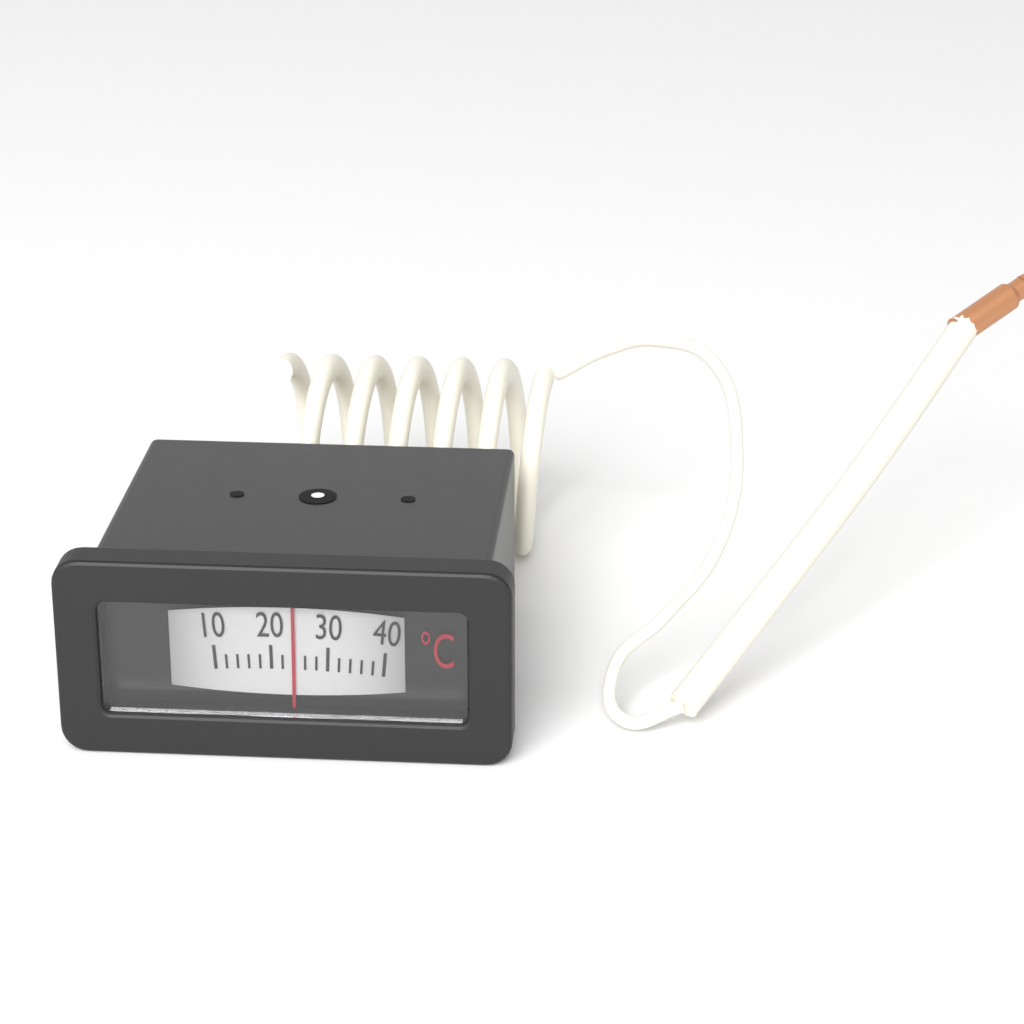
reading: 24 °C
